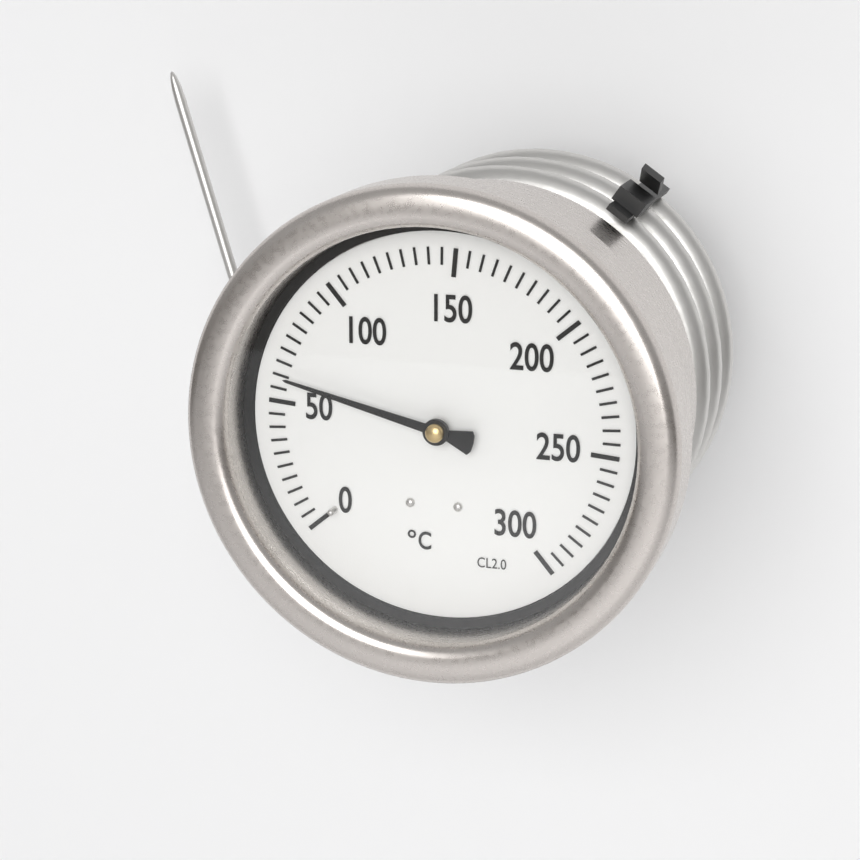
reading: 60 °C
